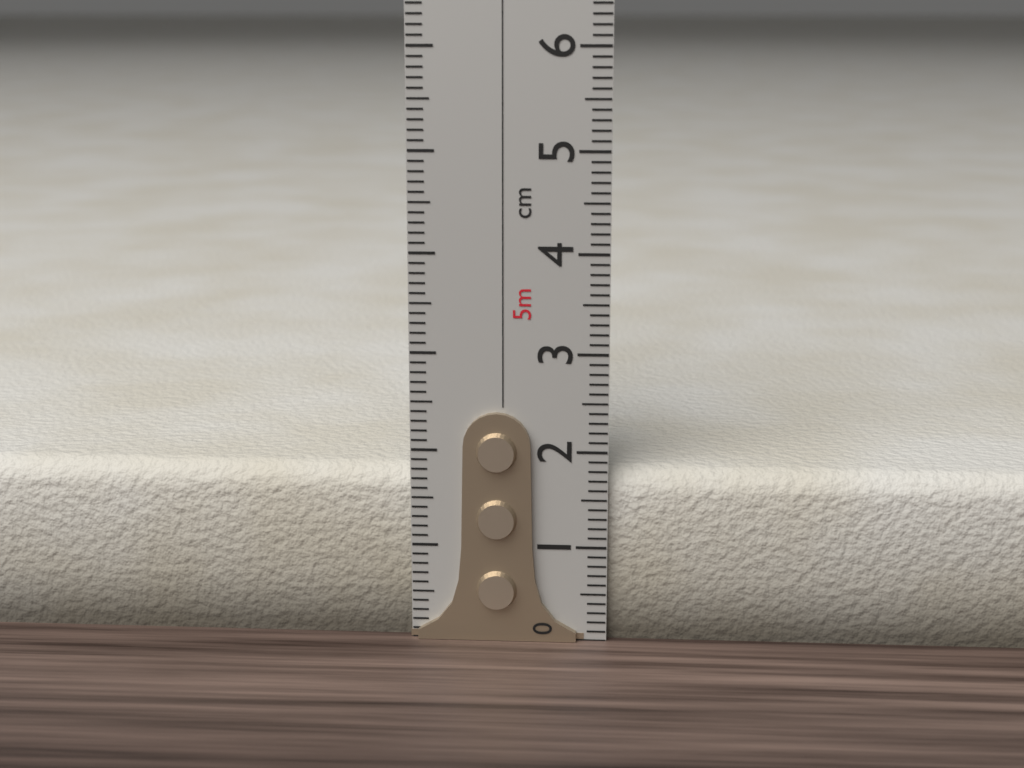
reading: 1.8 cm
